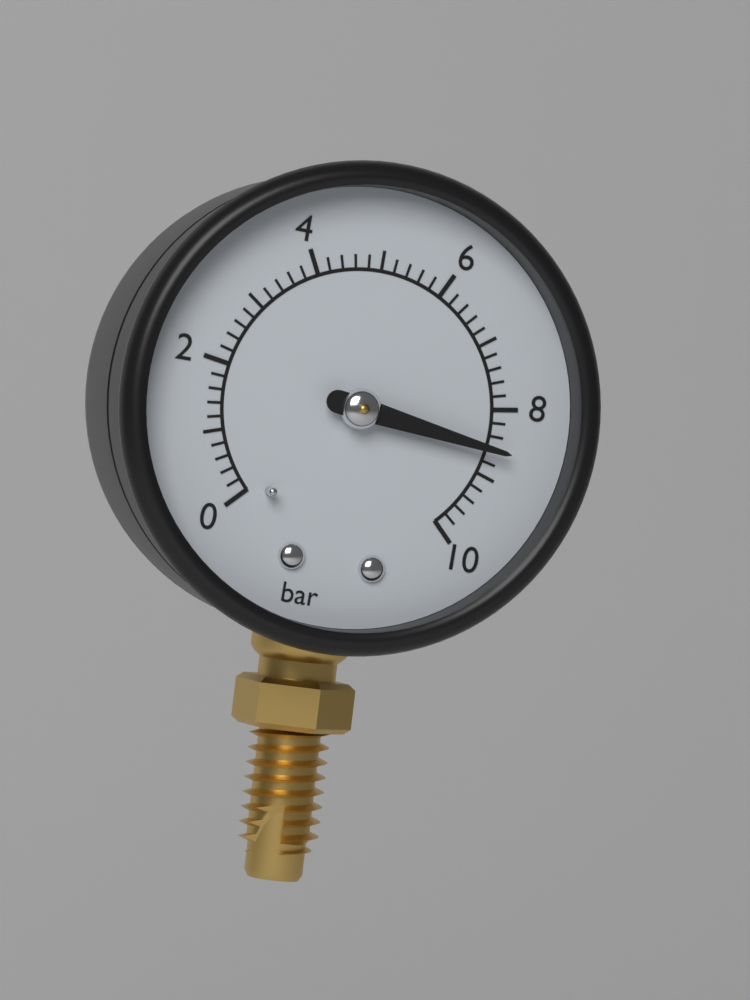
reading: 8.6 bar
